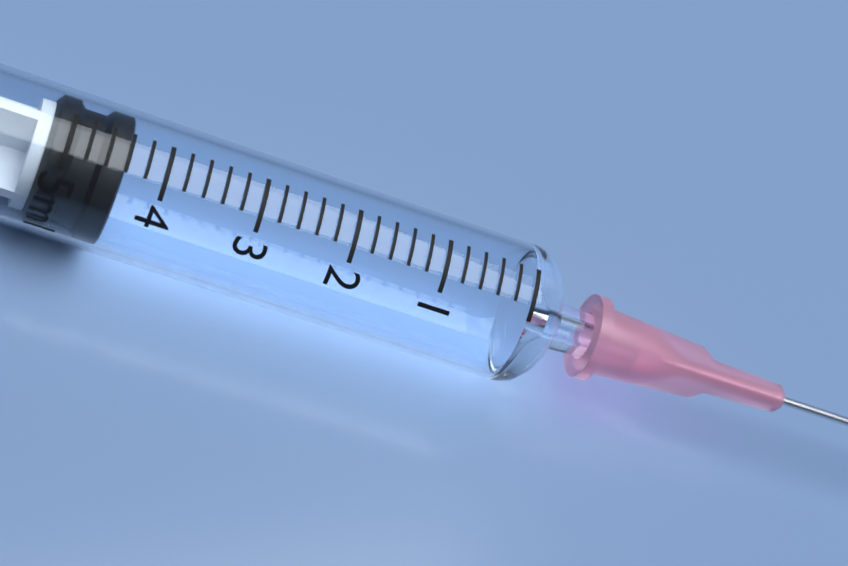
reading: 4.4 ml
